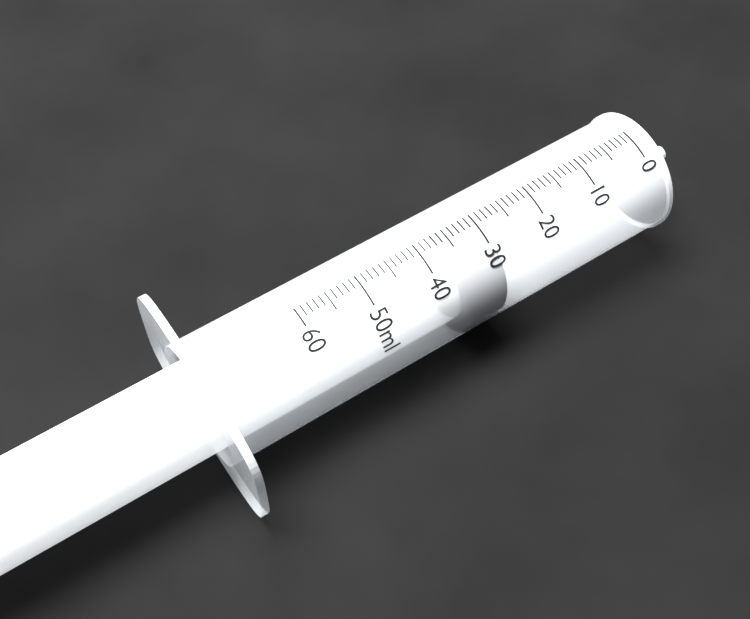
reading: 29 ml
